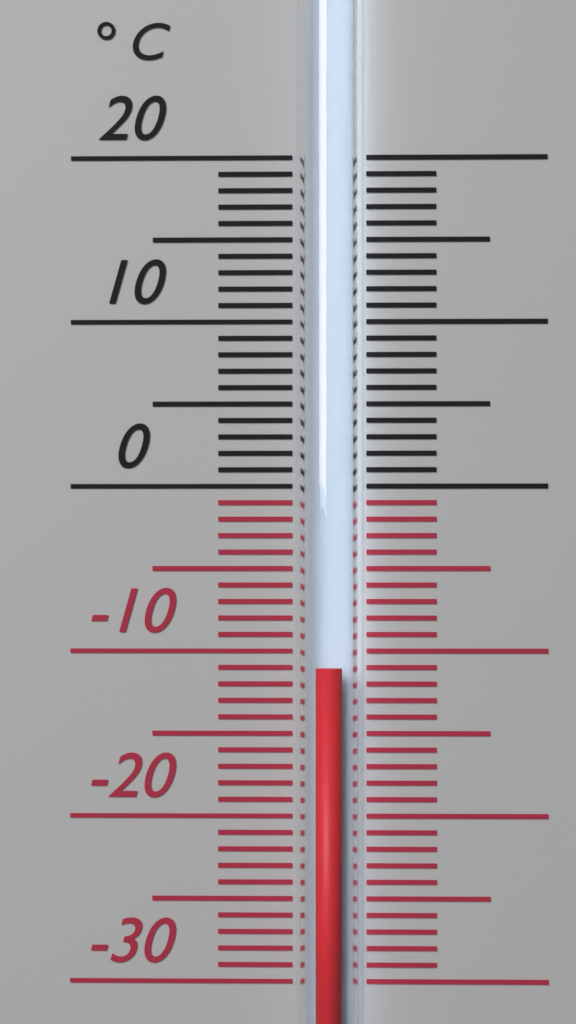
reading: -11 °C
